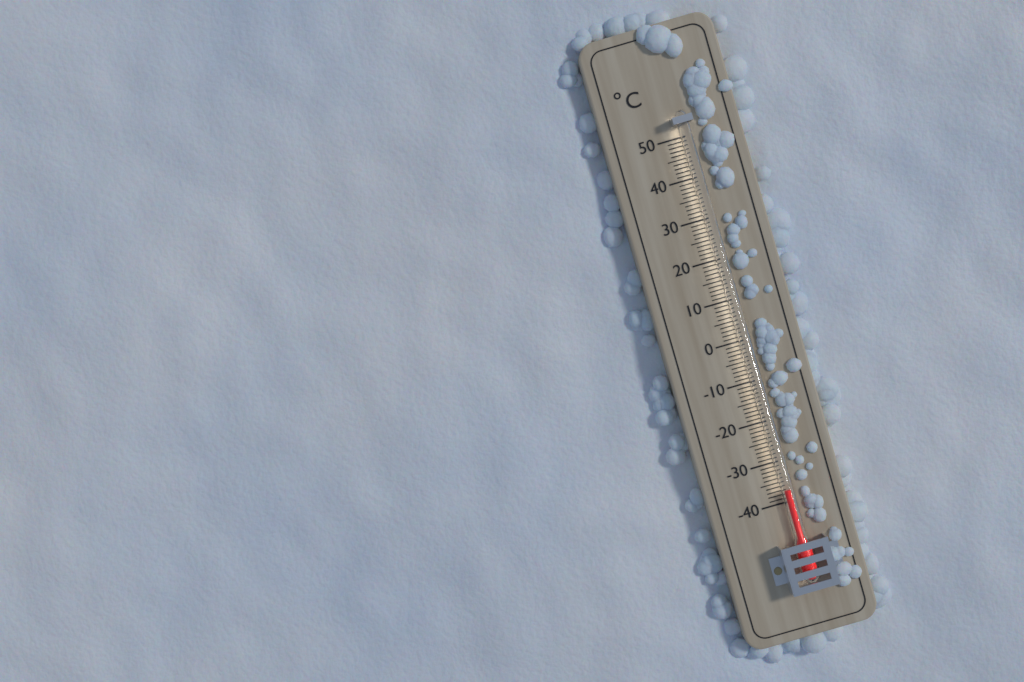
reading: -37 °C
